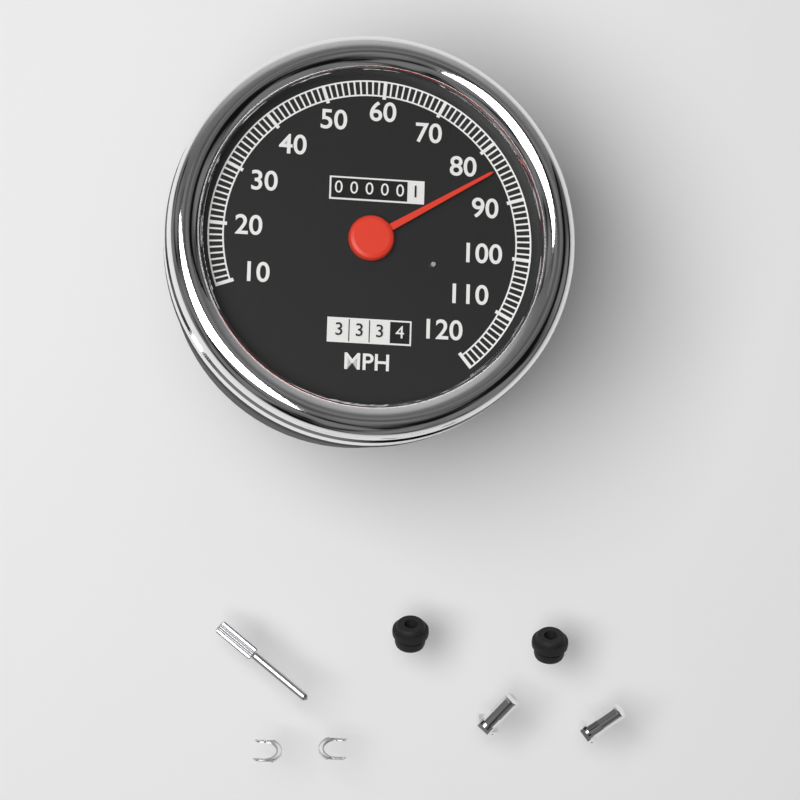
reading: 84 MPH
